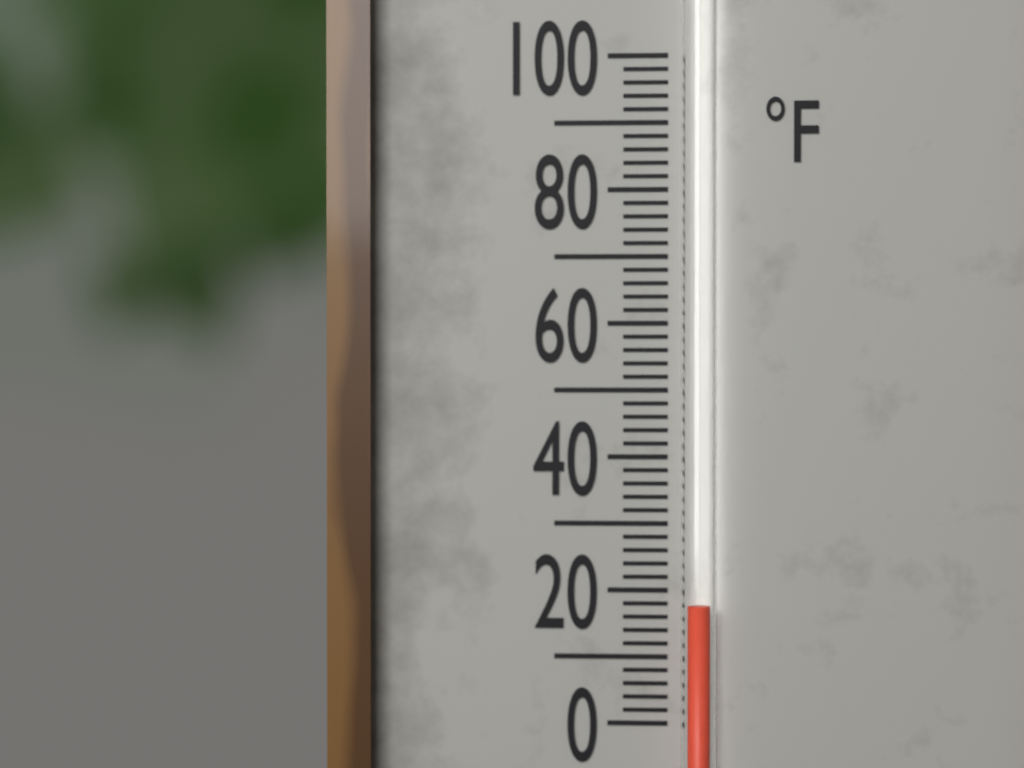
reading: 18 °F
